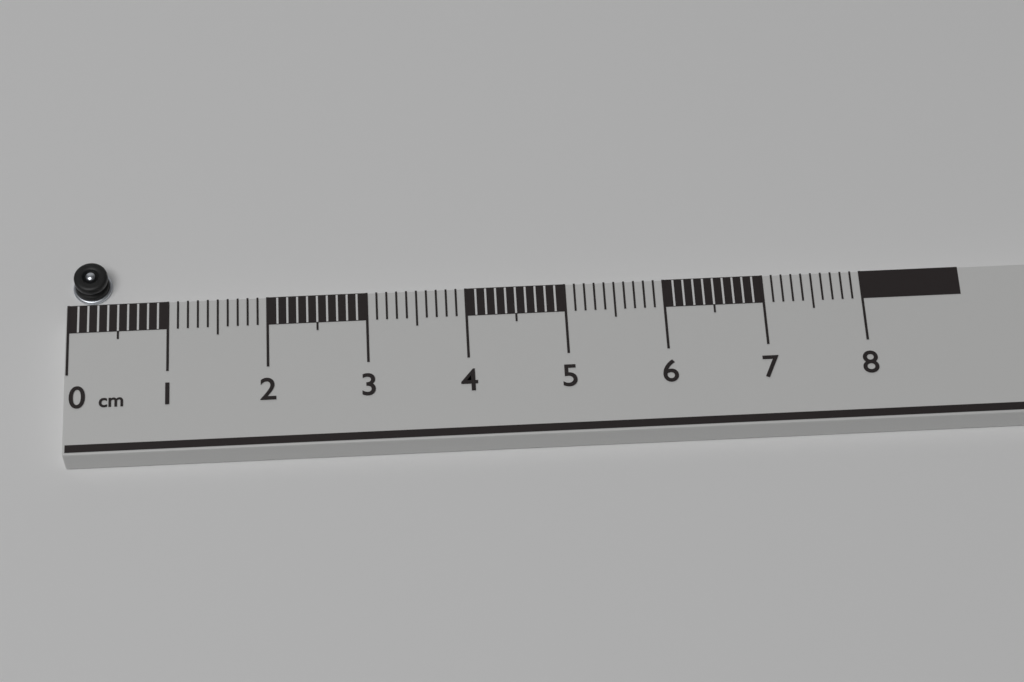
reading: 0.4 cm
